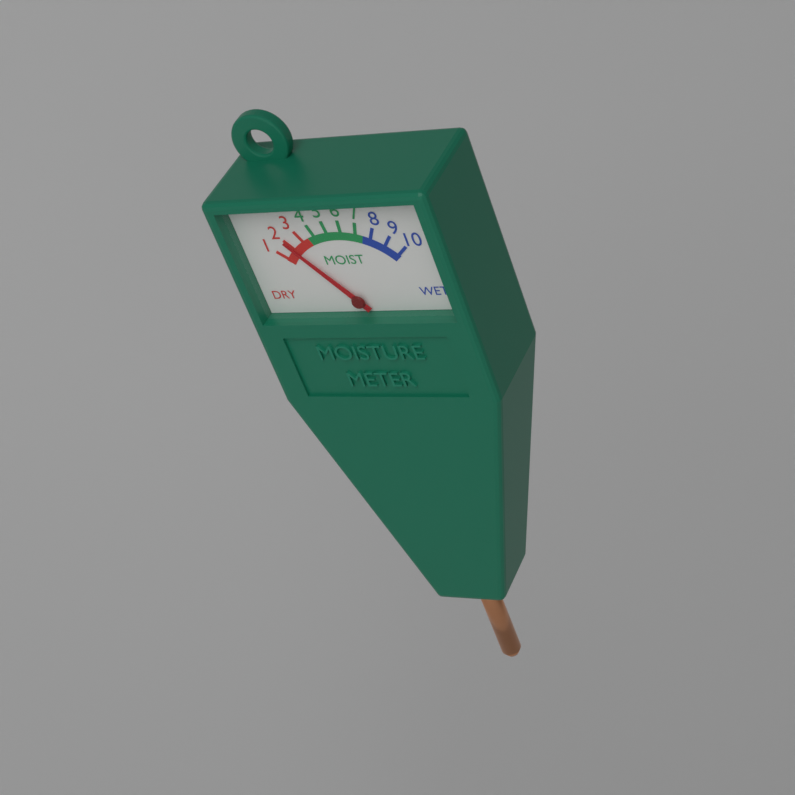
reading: 2 (no unit)
